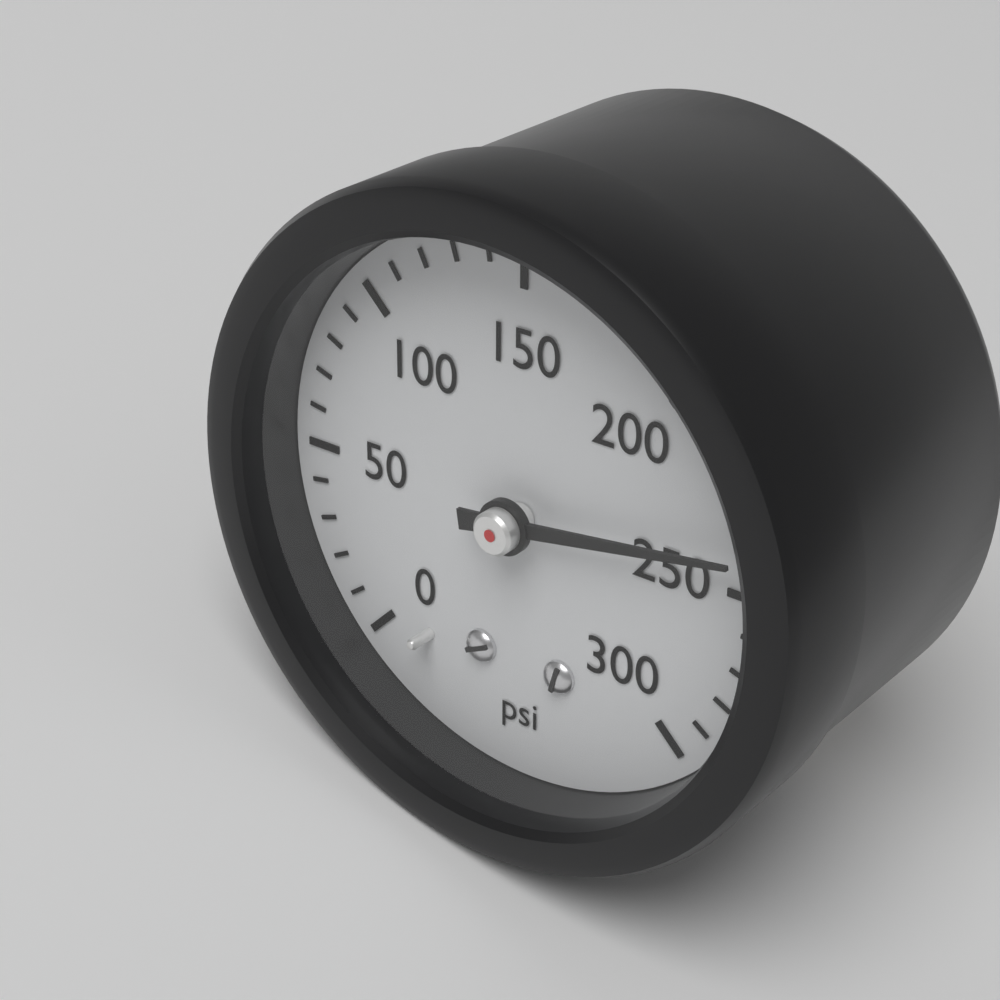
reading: 240 psi
